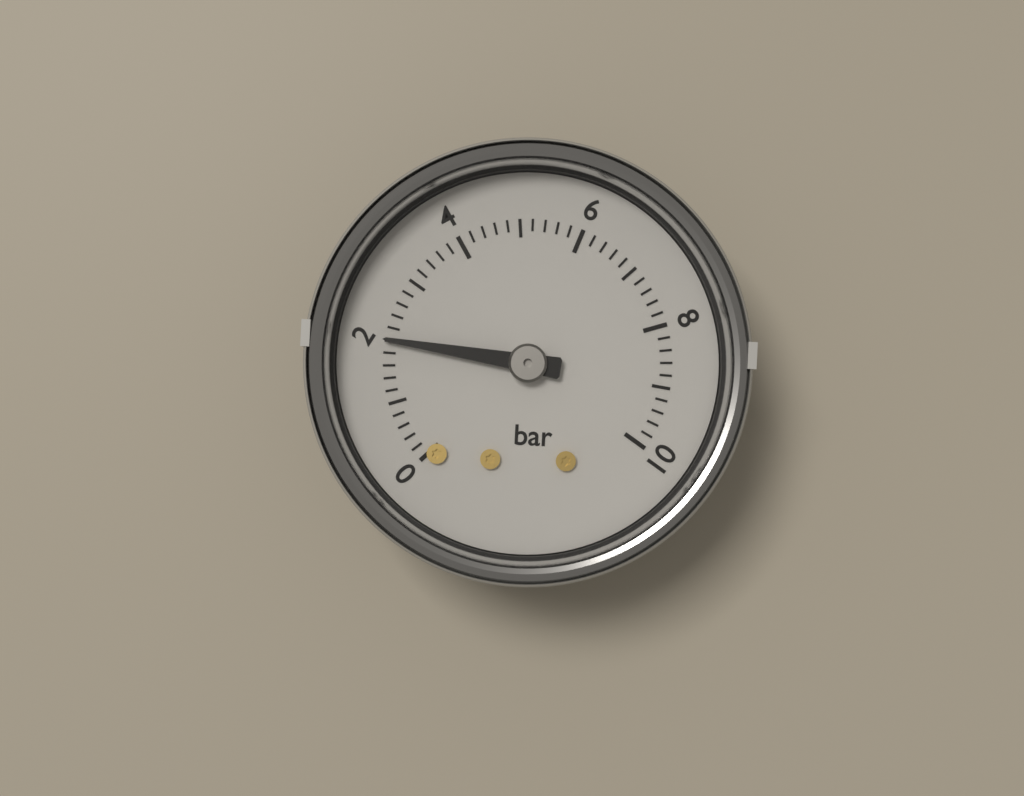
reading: 2.0 bar
